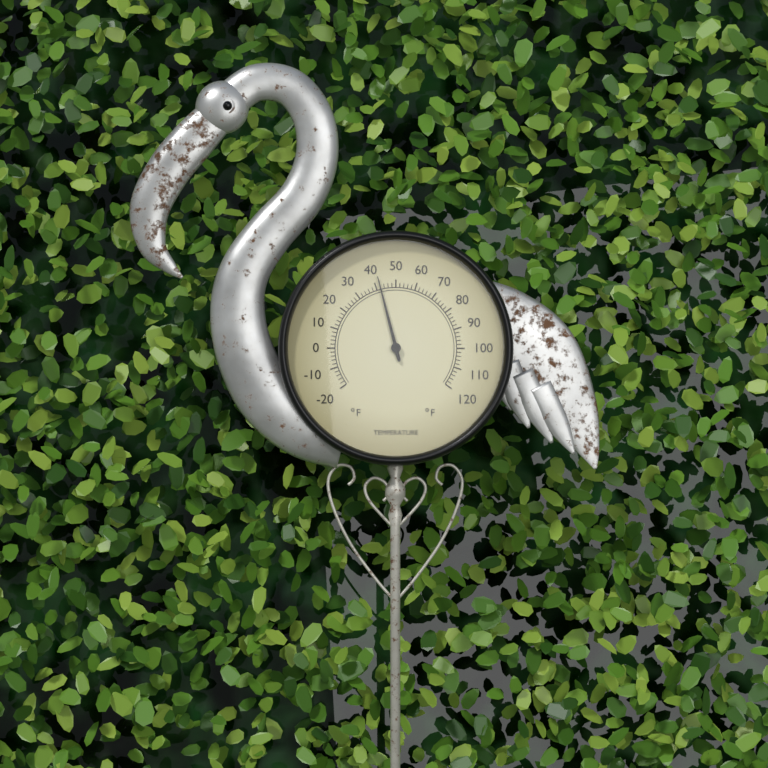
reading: 42 °F
